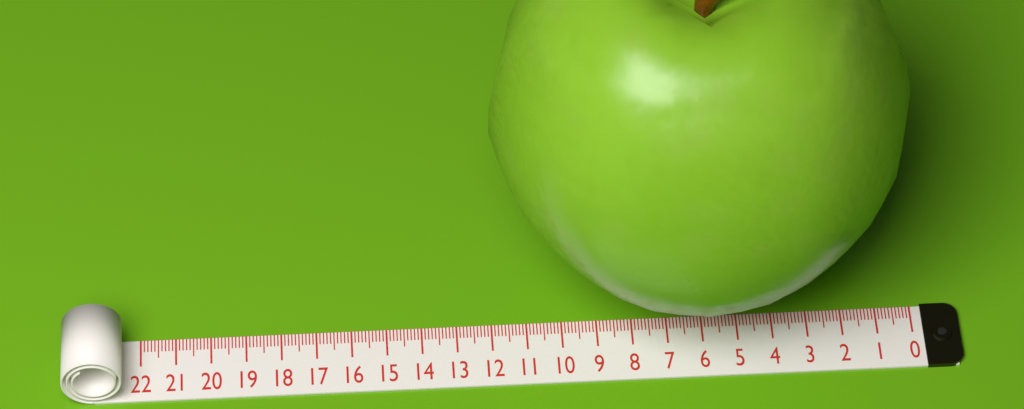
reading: 11.9 (no unit)
